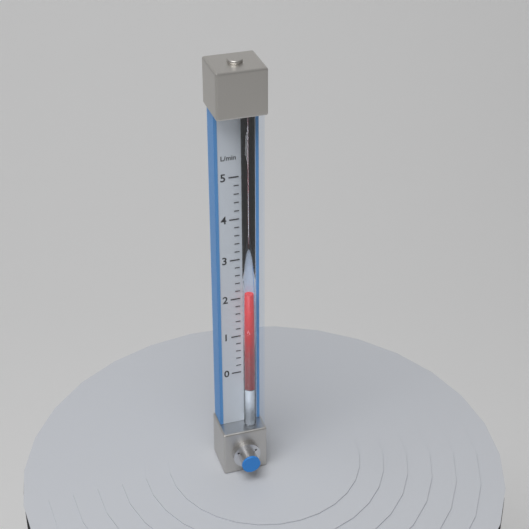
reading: 2.2 L/min
